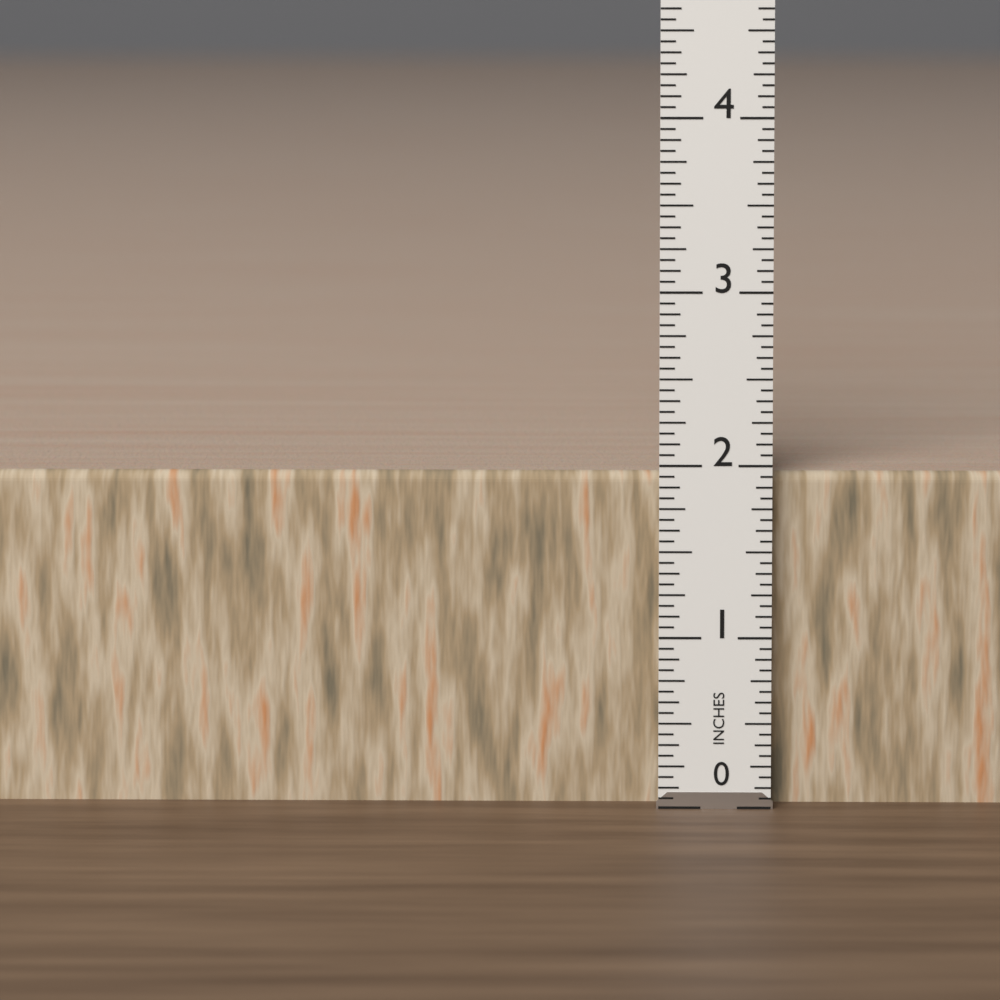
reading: 1.9375 in
